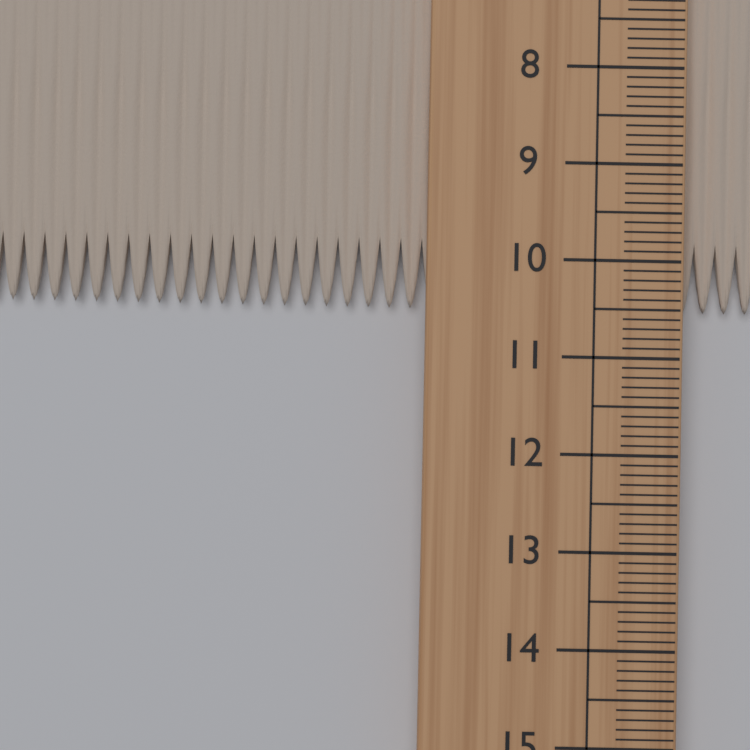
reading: 10.5 cm
